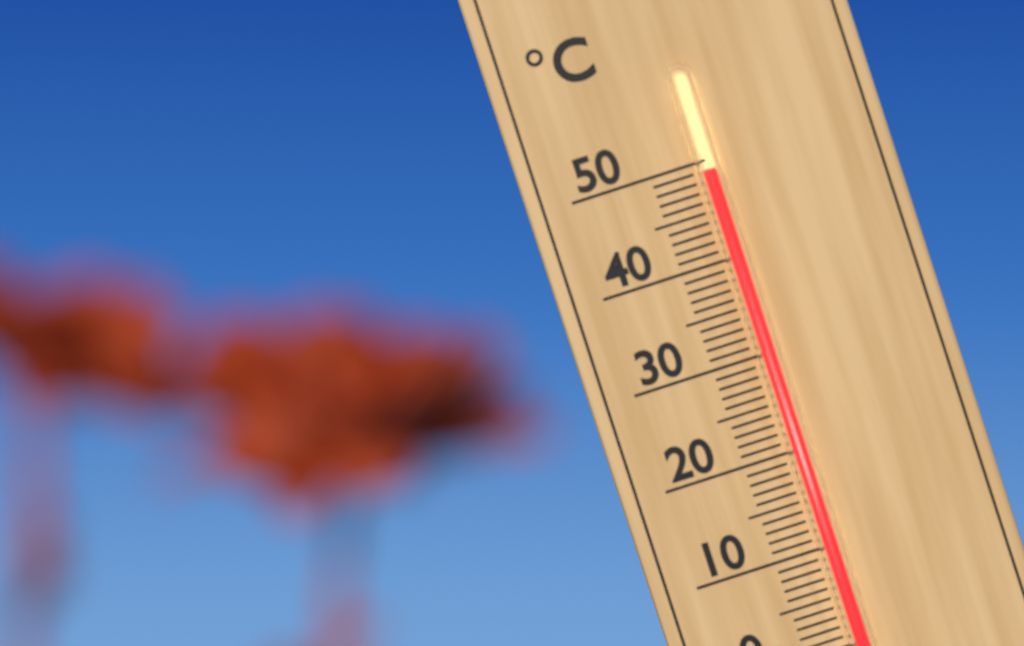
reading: 49 °C
